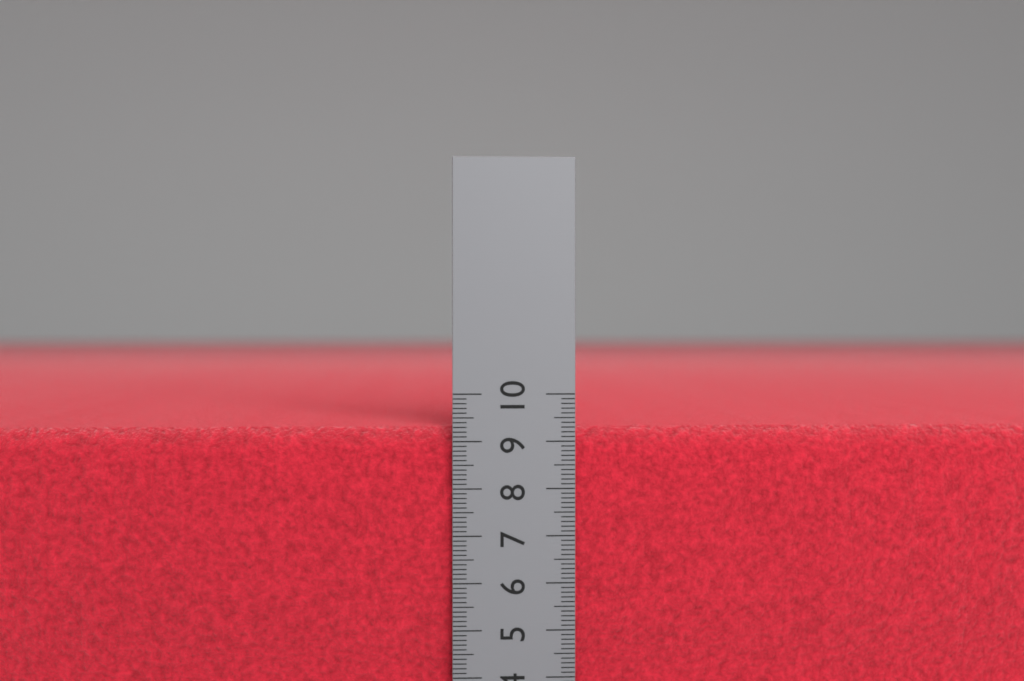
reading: 9.3 cm
